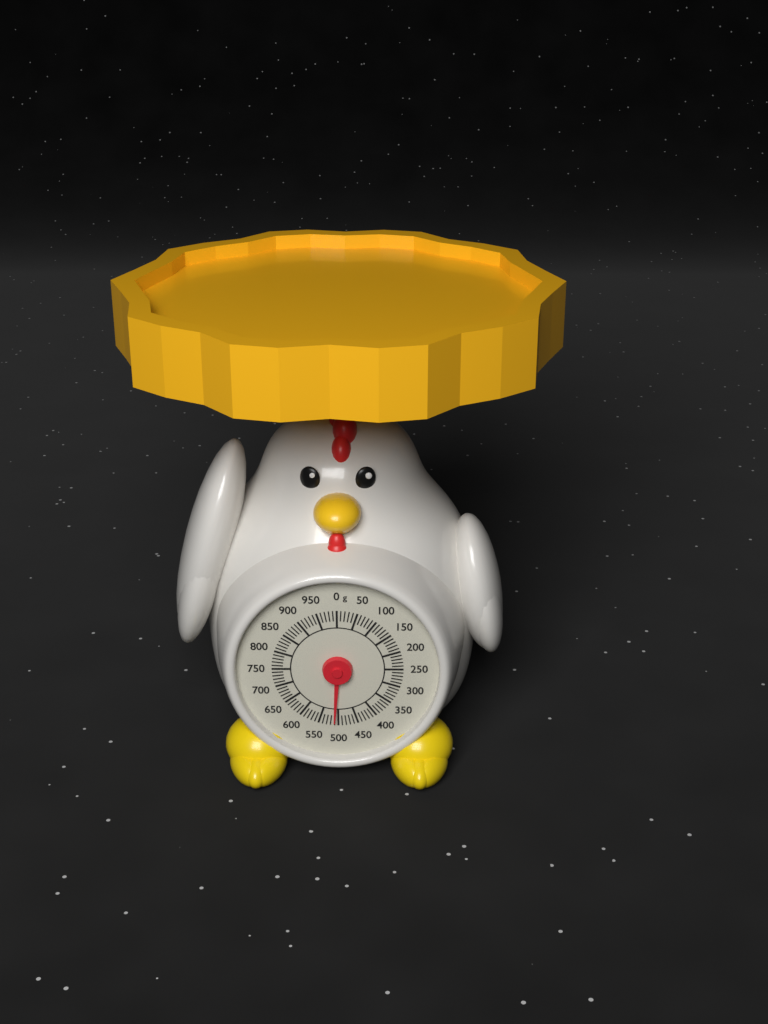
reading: 510 g
